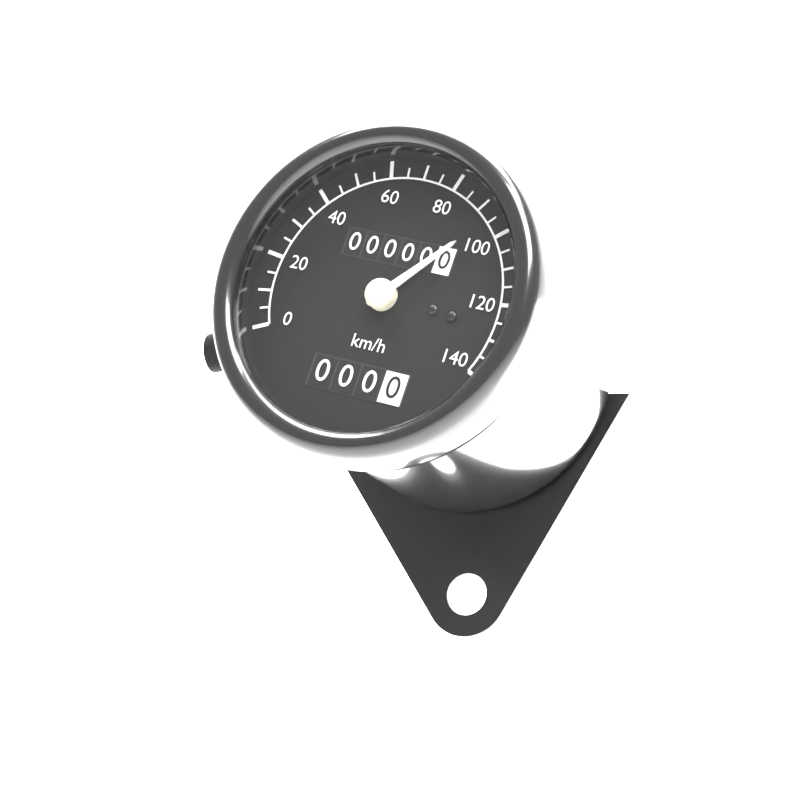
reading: 95 km/h
